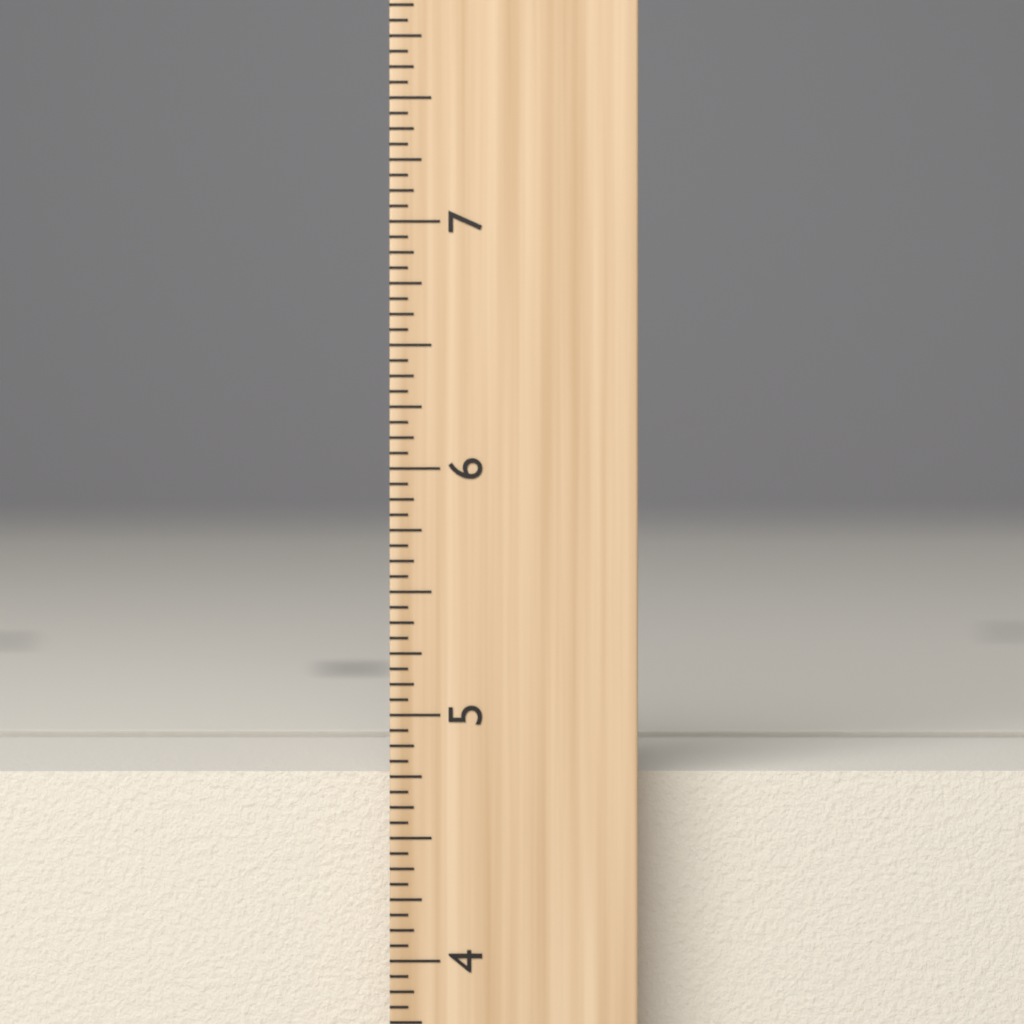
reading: 4.7500 inch
